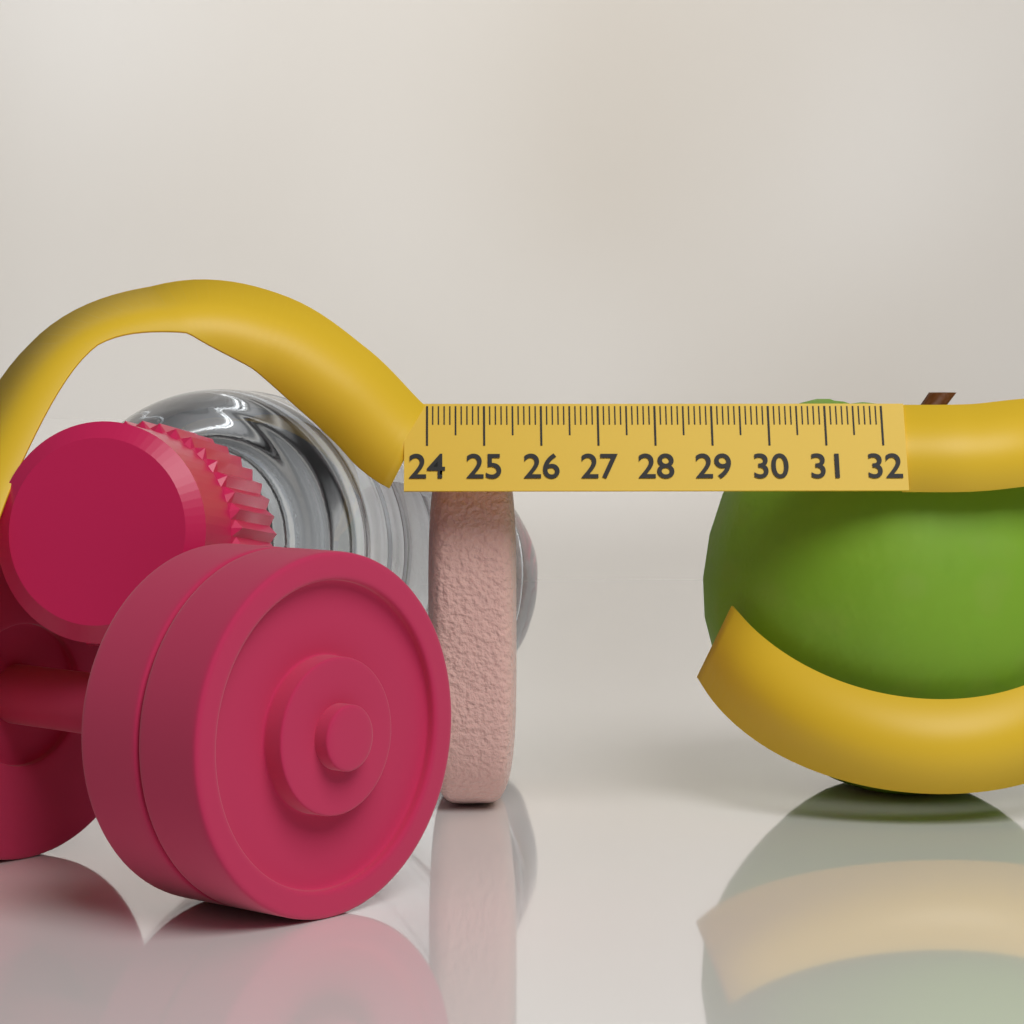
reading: 25.6 (no unit)
